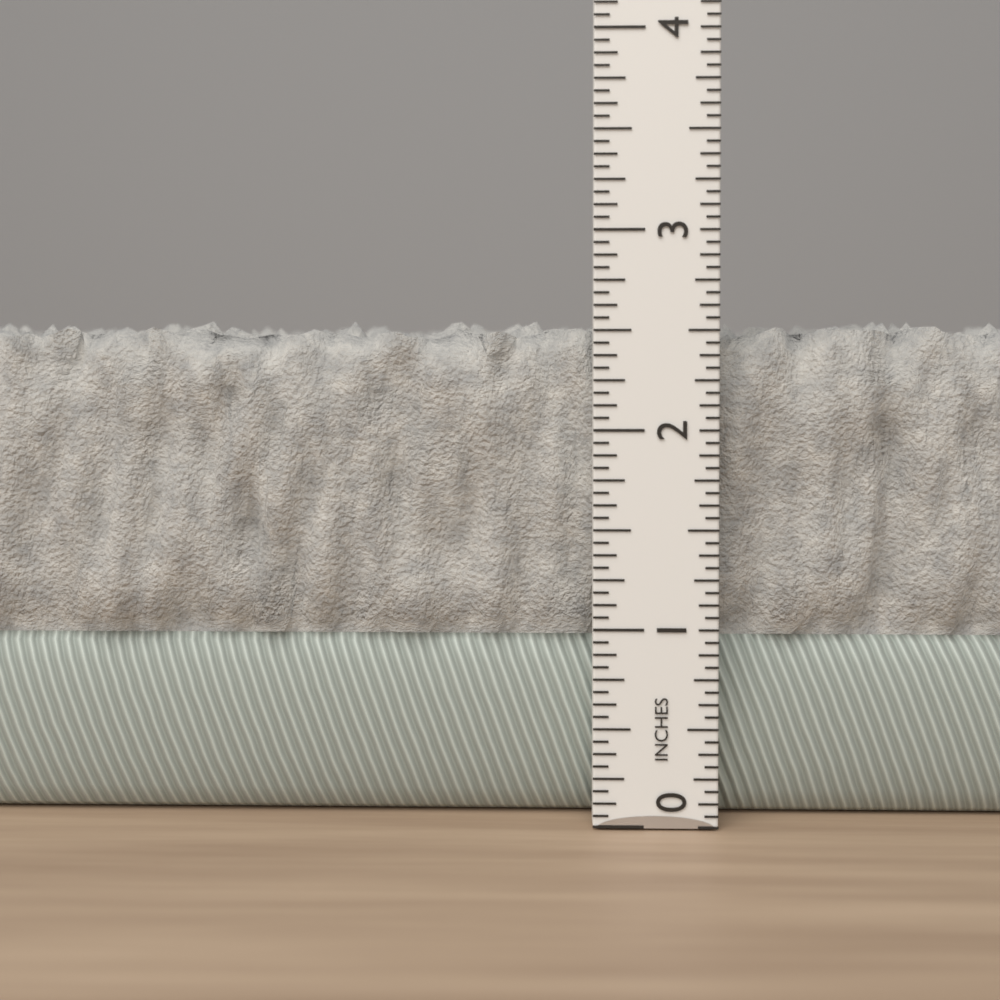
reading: 2.5625 in
